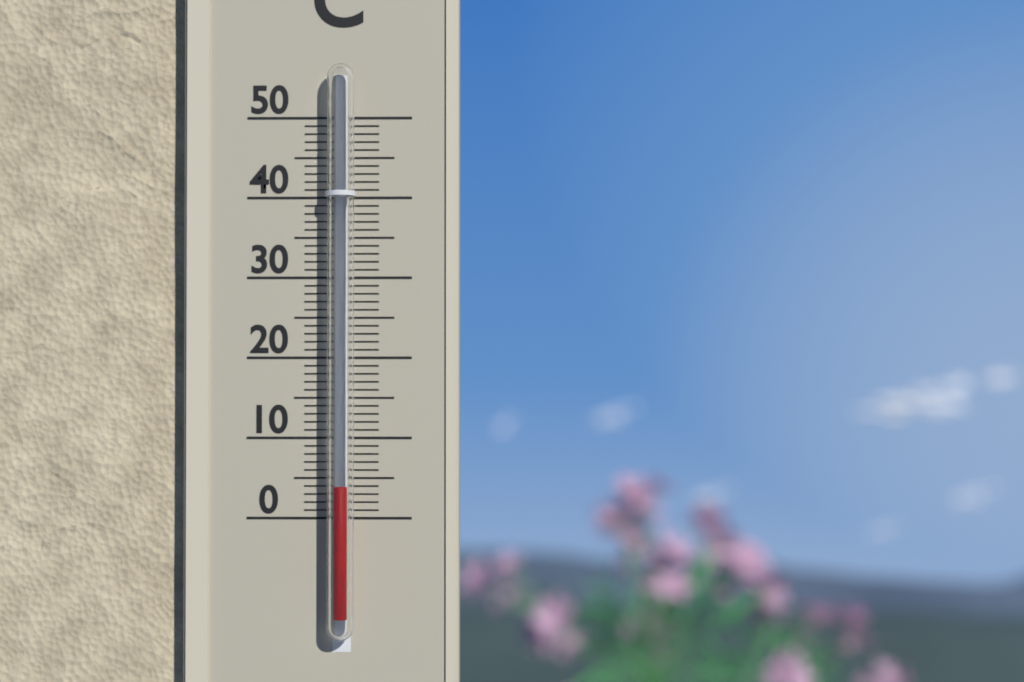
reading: 4 °C
